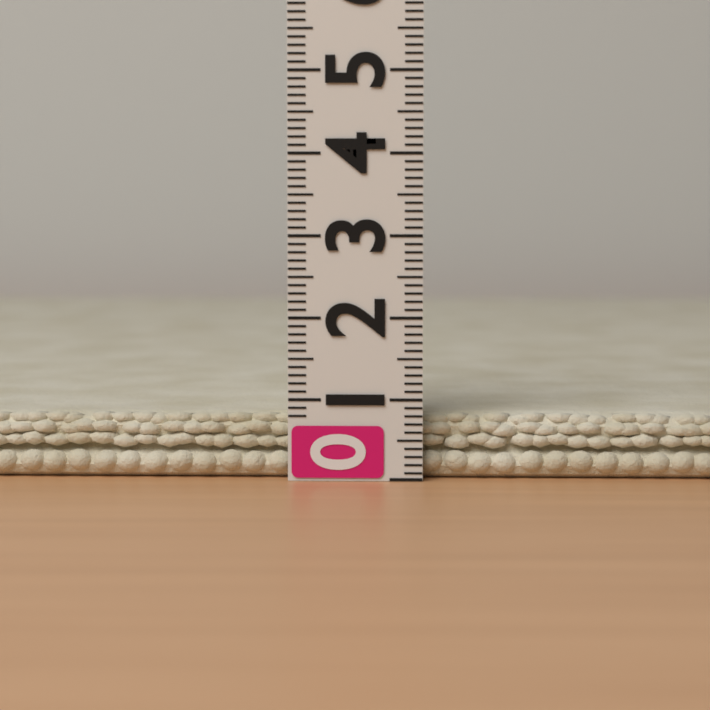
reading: 0.8 (no unit)
